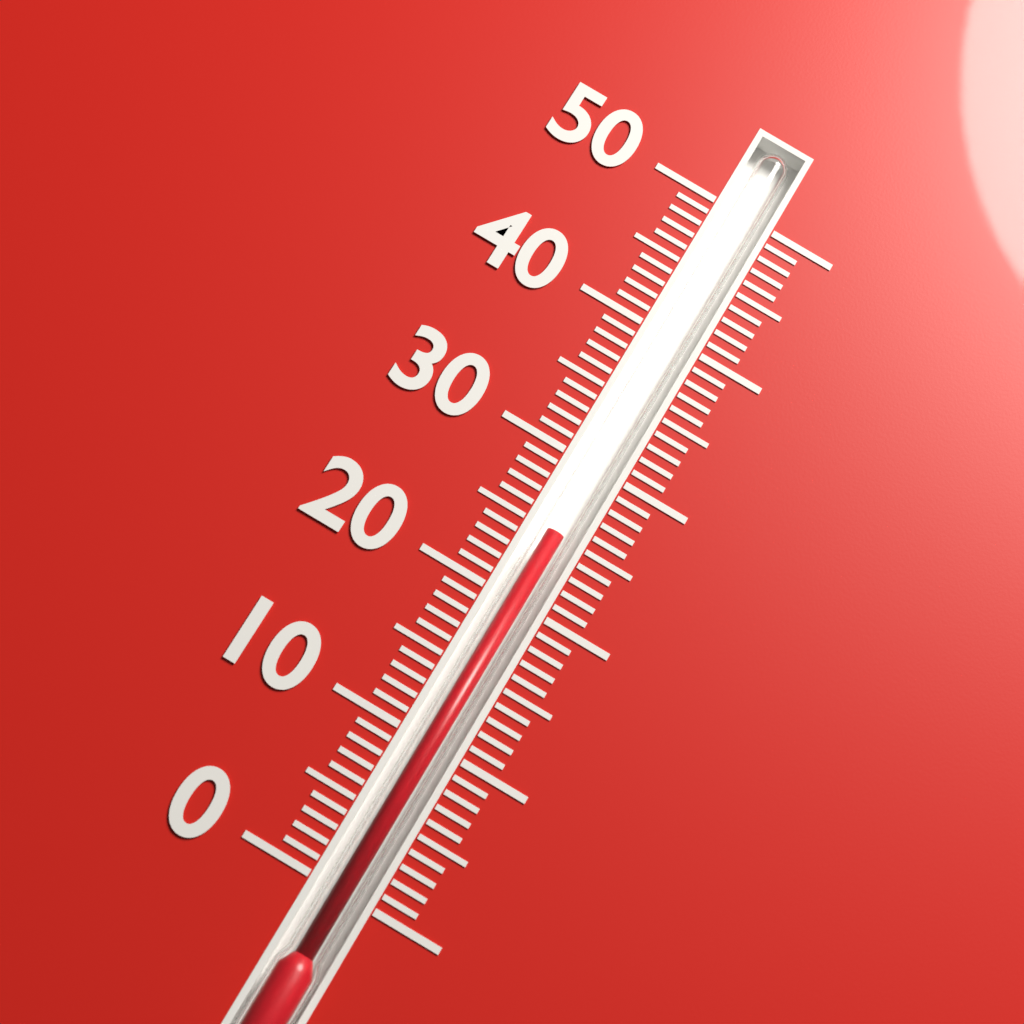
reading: 25 (no unit)
